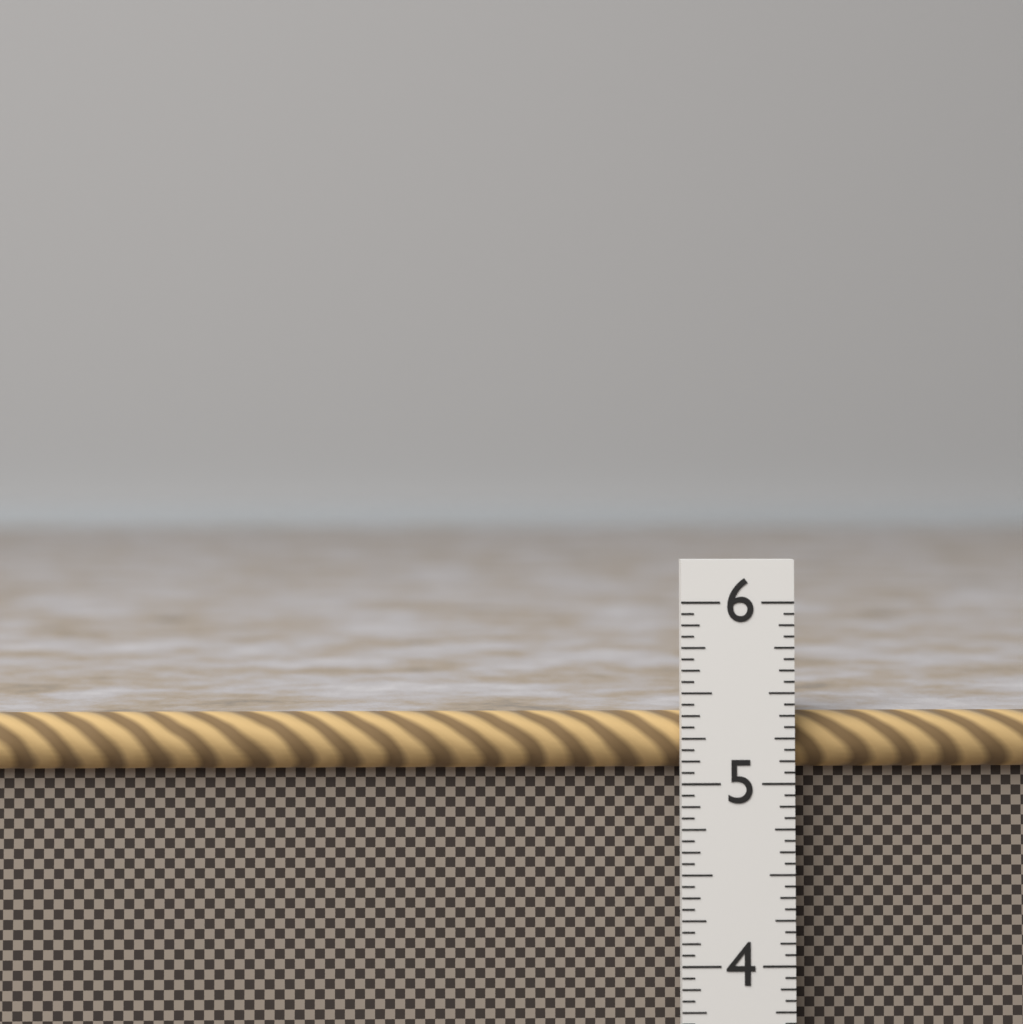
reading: 5.3750 in
